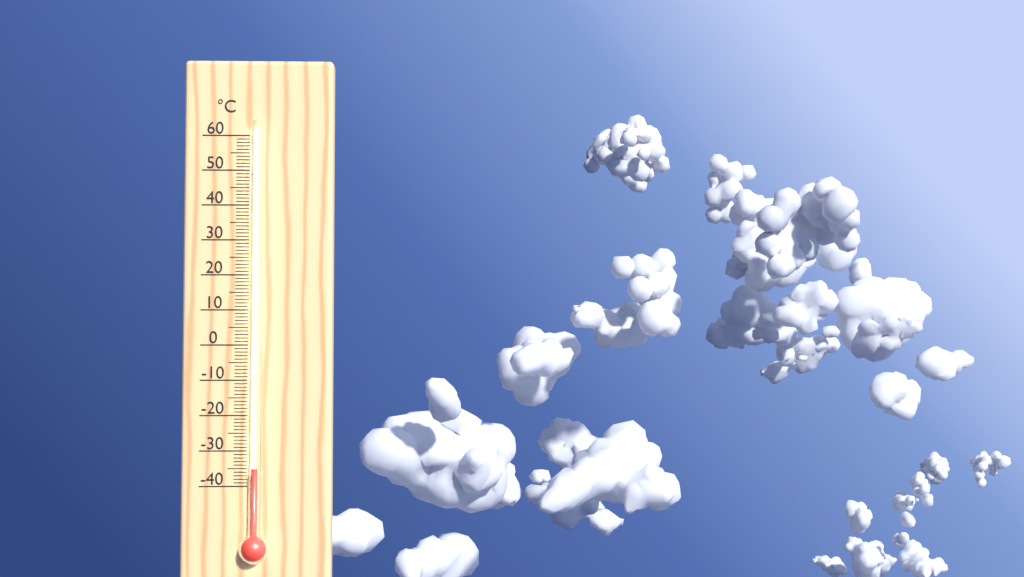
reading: -35 °C
